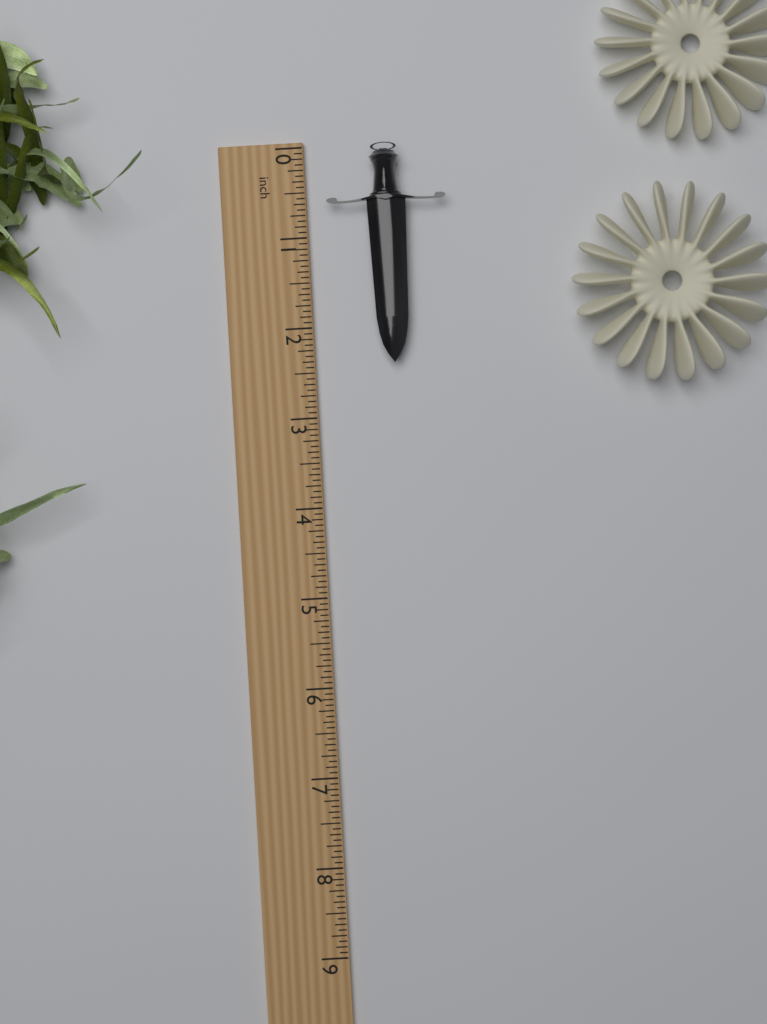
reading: 2.4375 inch
